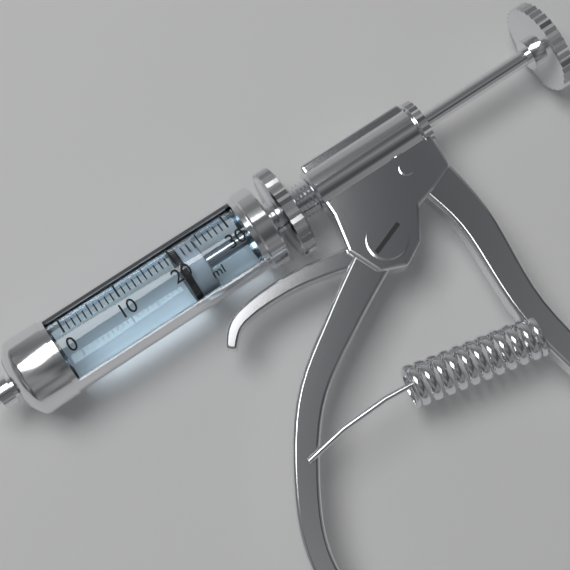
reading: 20 ml
